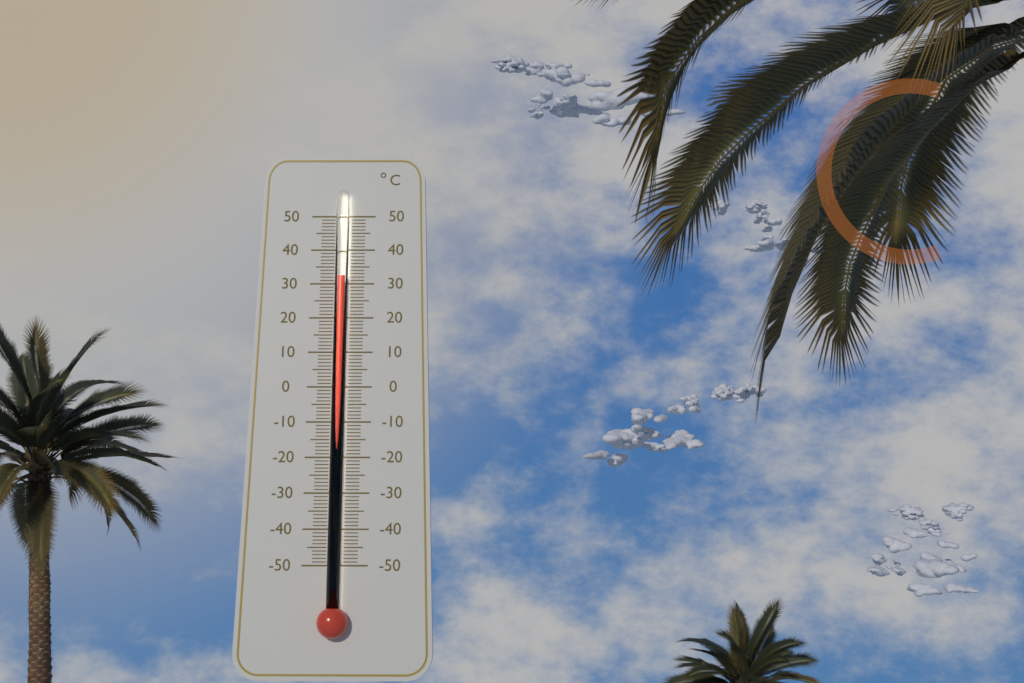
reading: 32 °C
